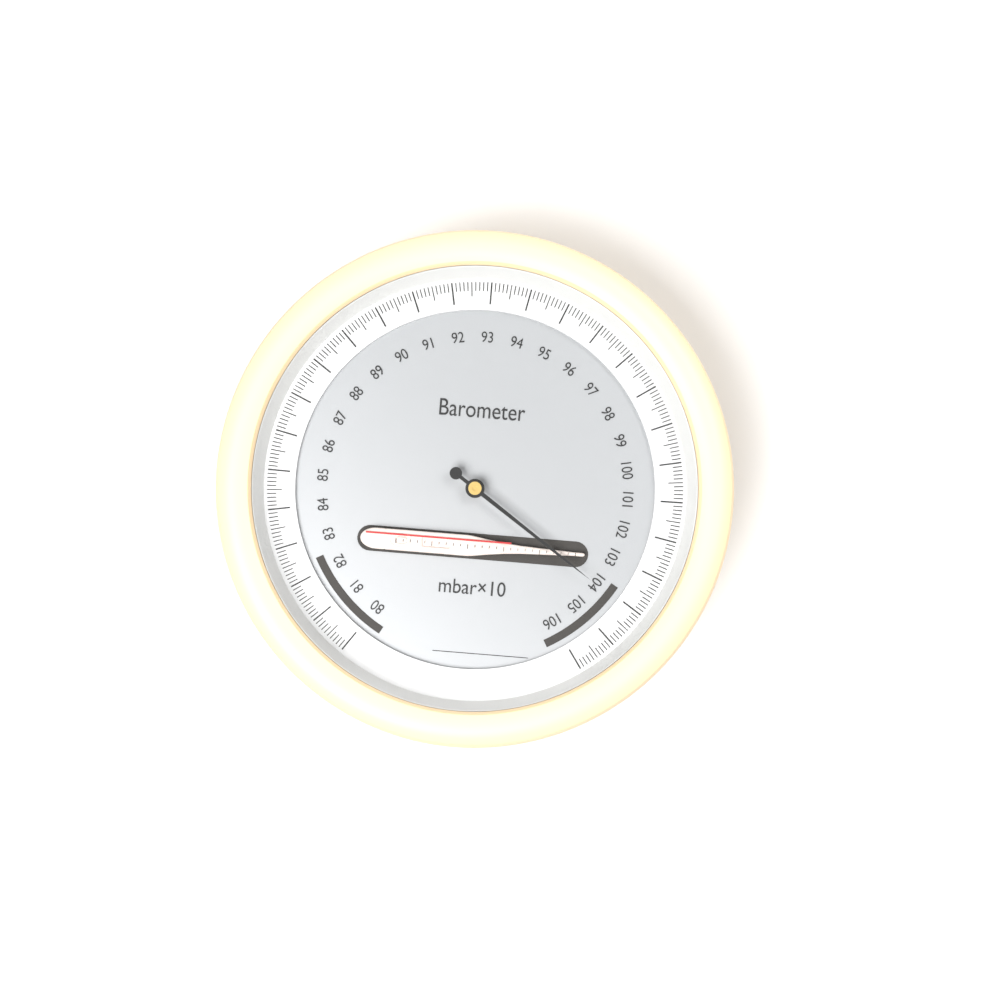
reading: 104.1 mbar×10
